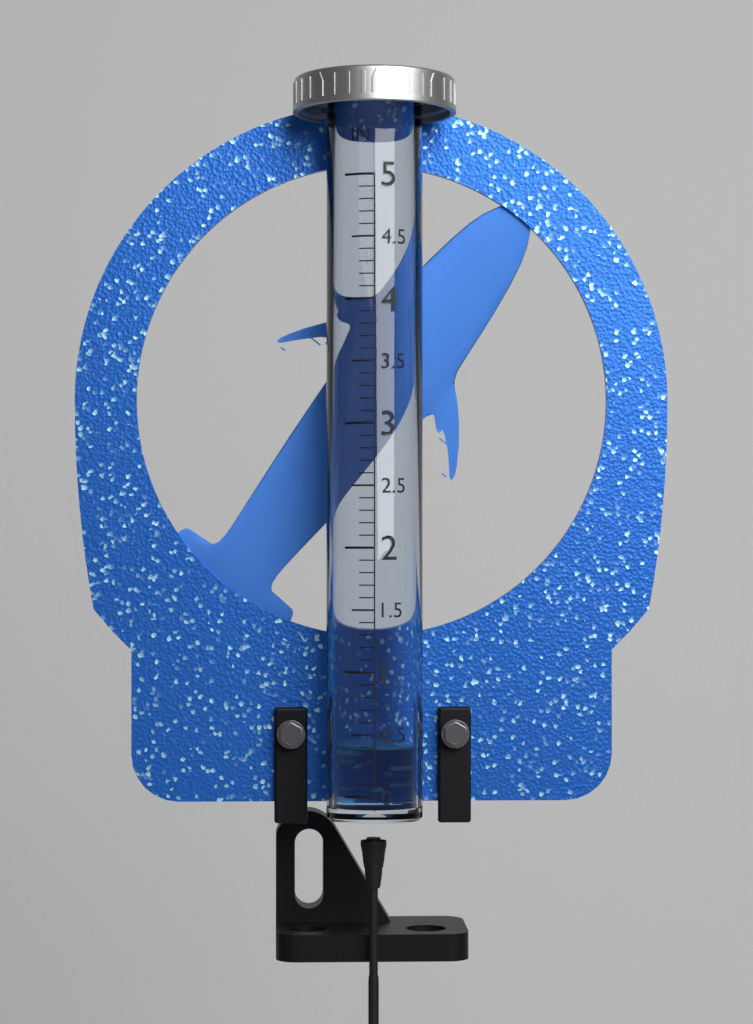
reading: 0.4 in
